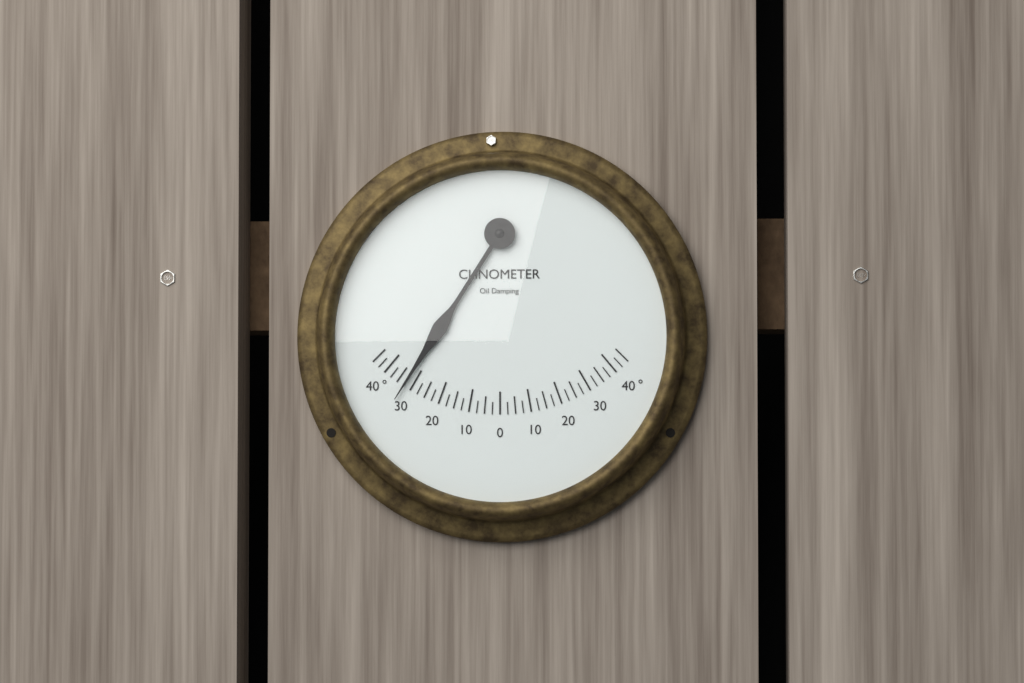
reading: -32.5 °
